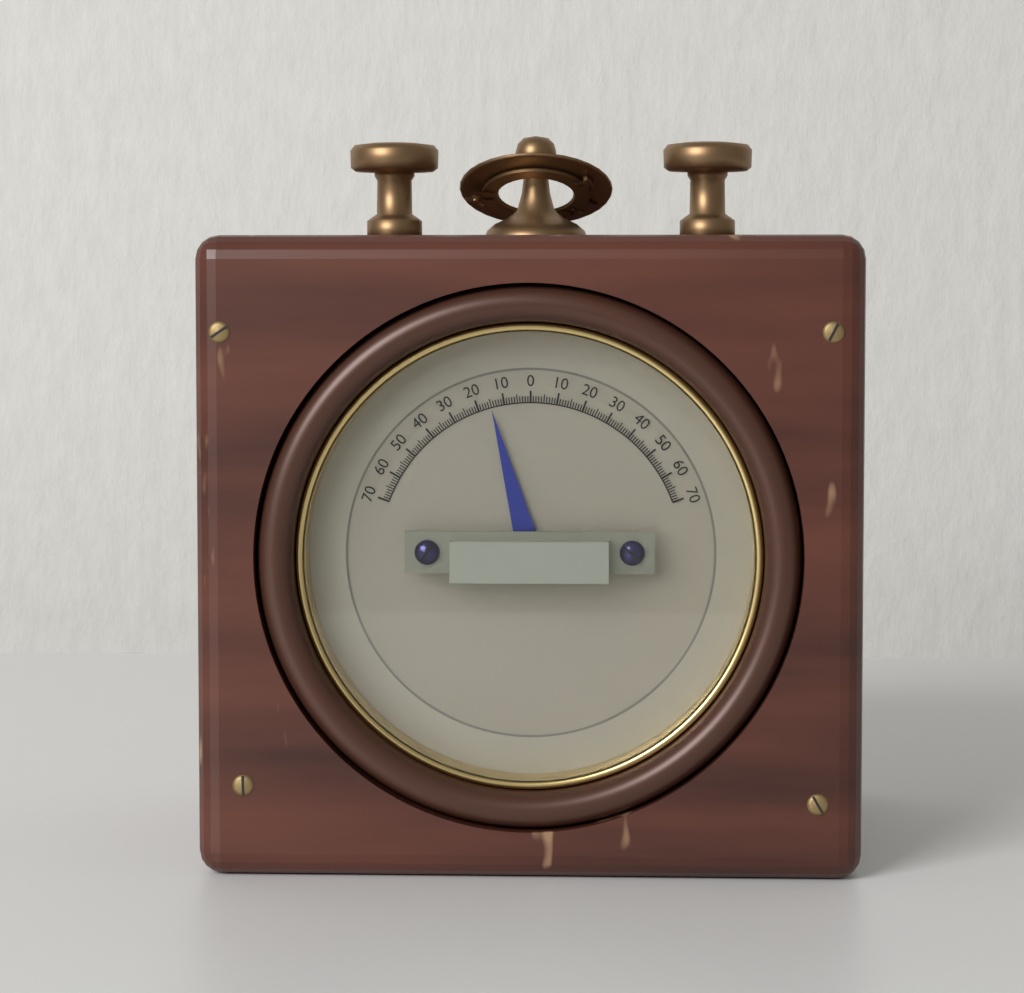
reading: -15 (no unit)
